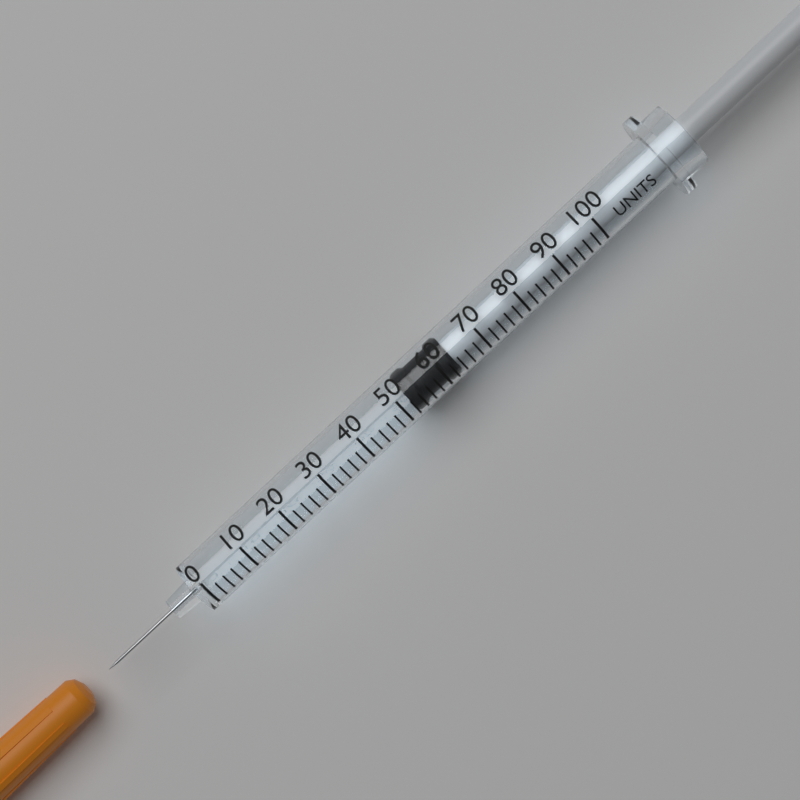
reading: 52 units
